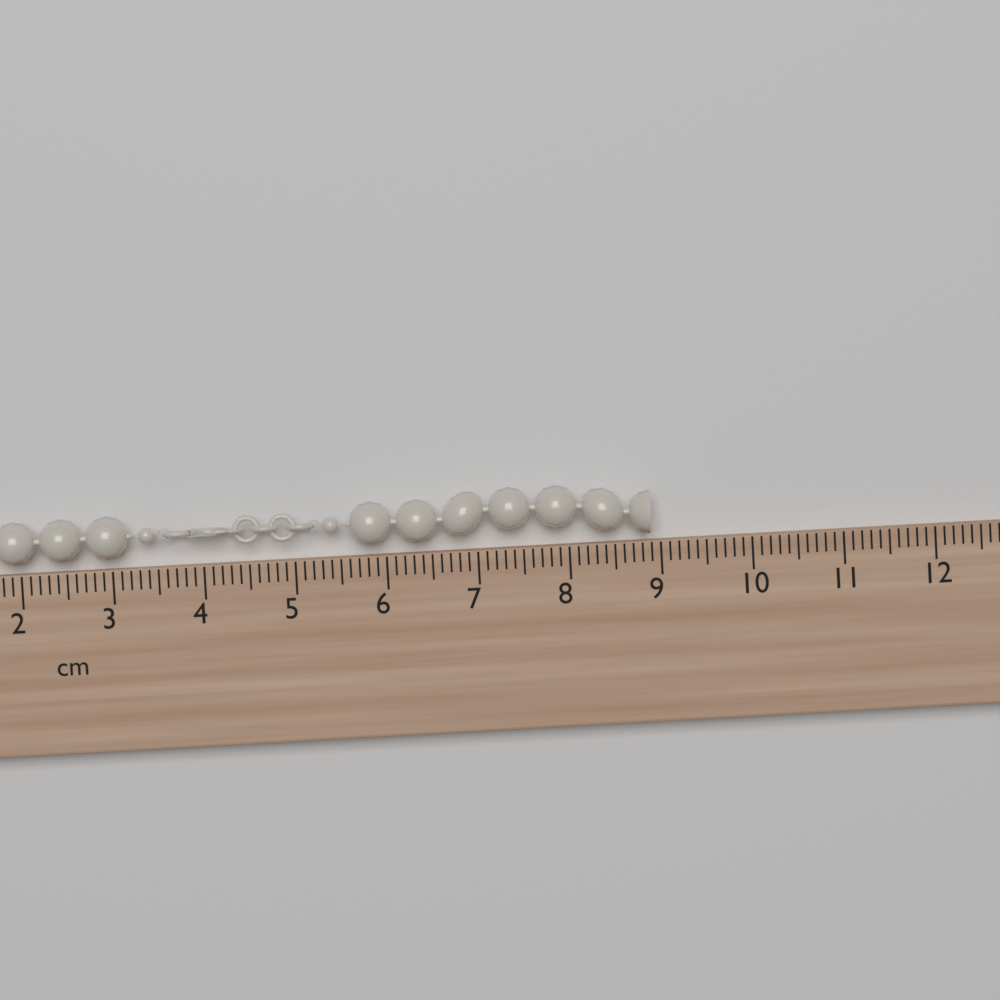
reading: 8.9 cm
